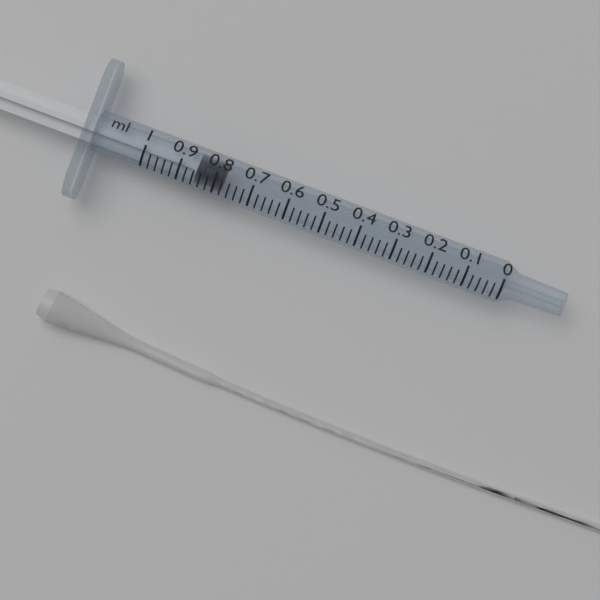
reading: 0.78 ml
